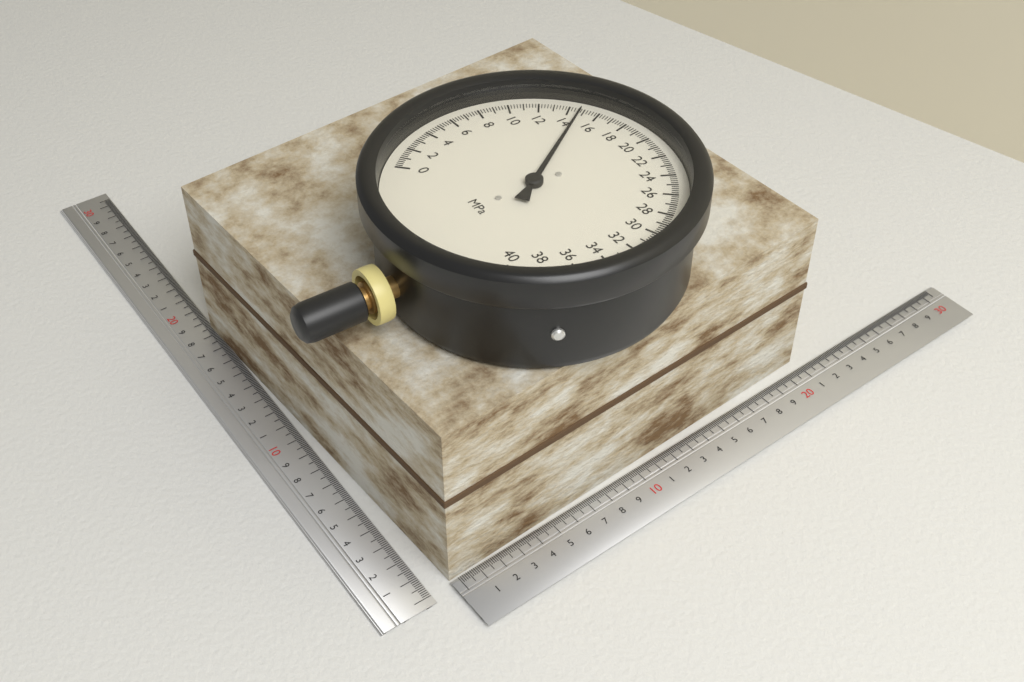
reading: 14.8 MPa
